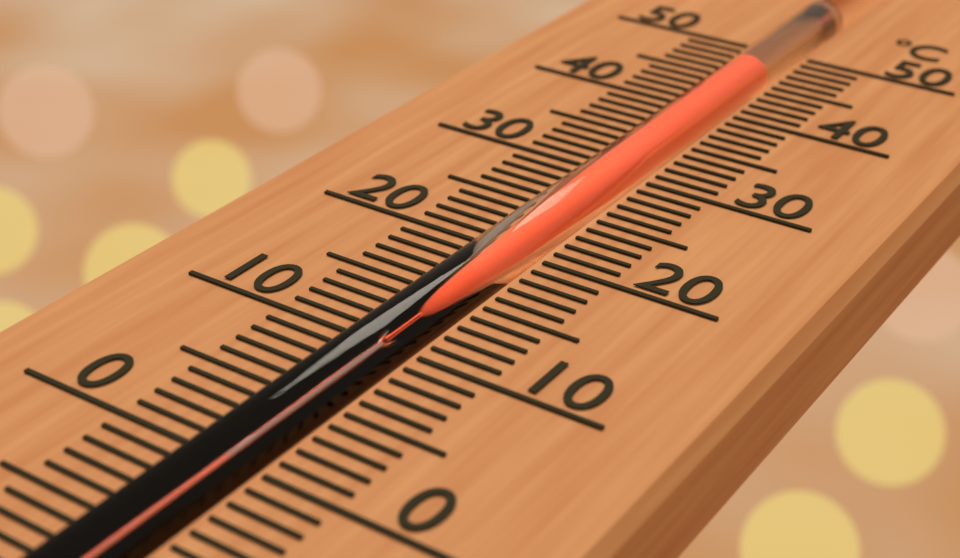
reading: 46 °C
